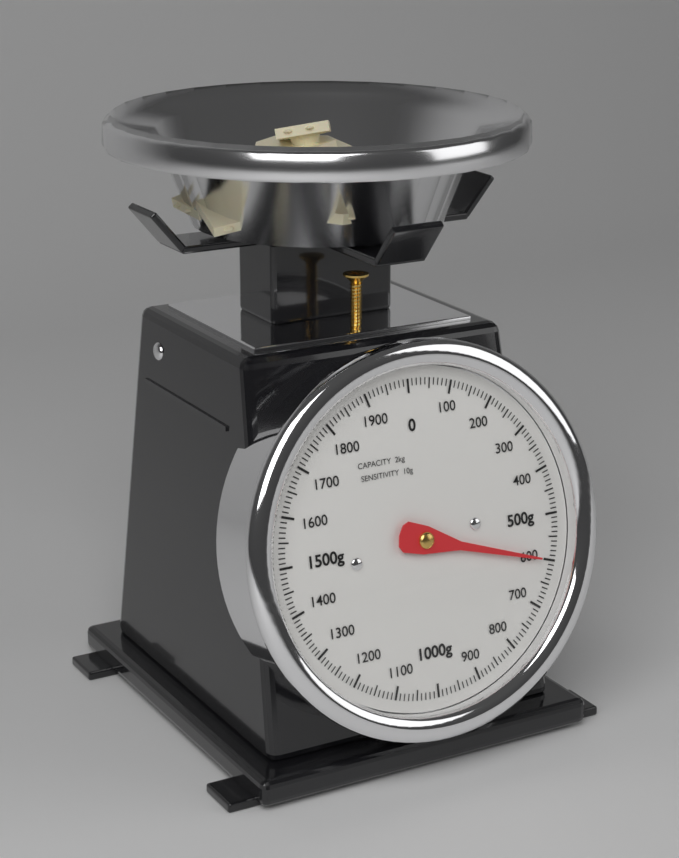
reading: 600 g
